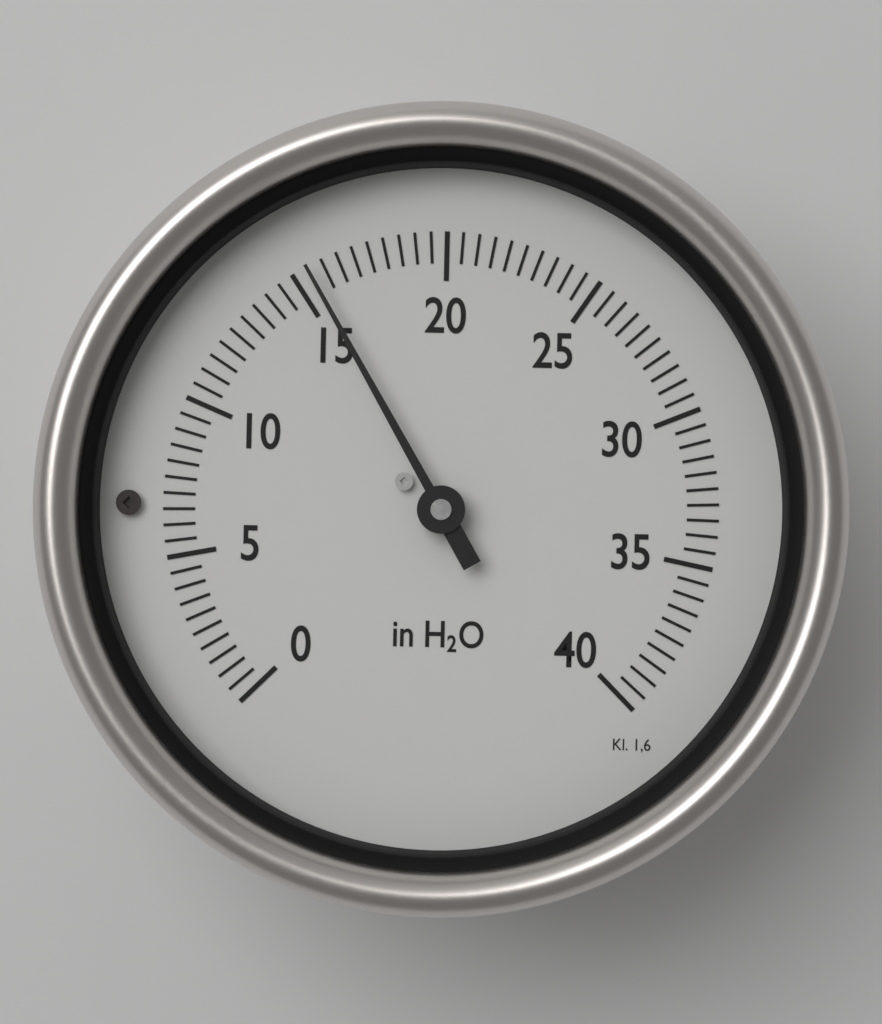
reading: 15.5 in H2O
